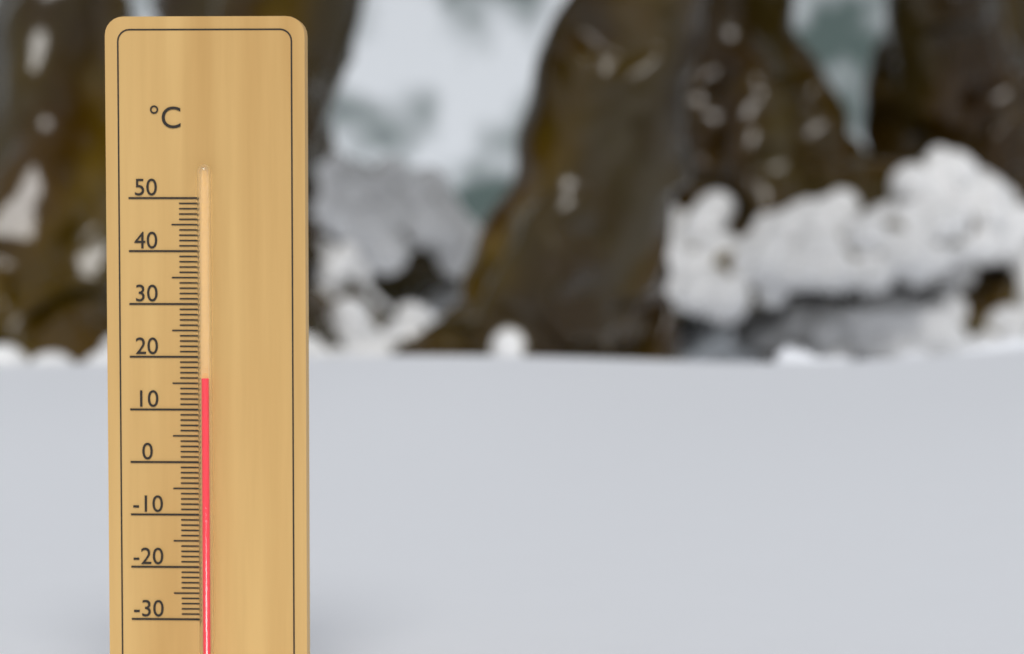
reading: 16 °C
